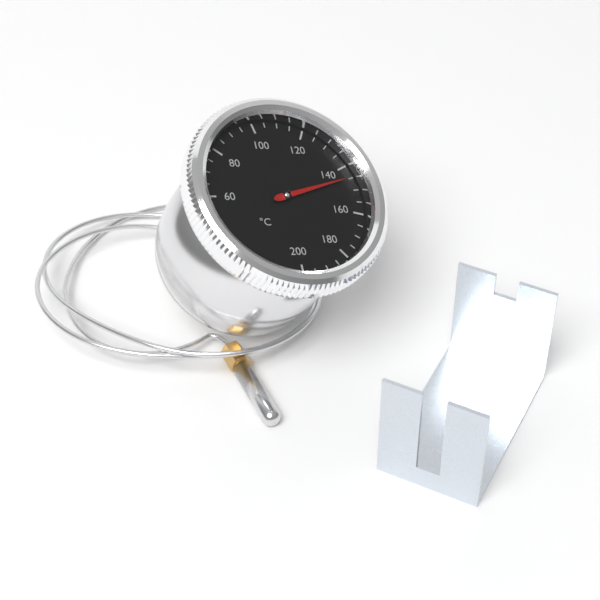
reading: 145 °C
